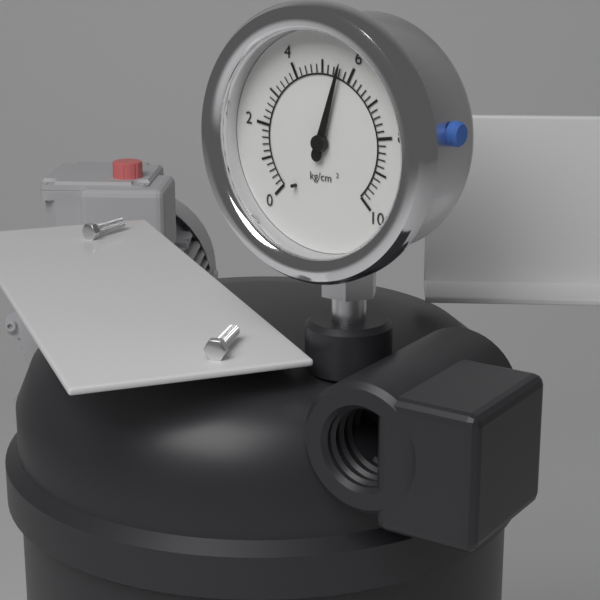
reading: 5.6 kg/cm²
